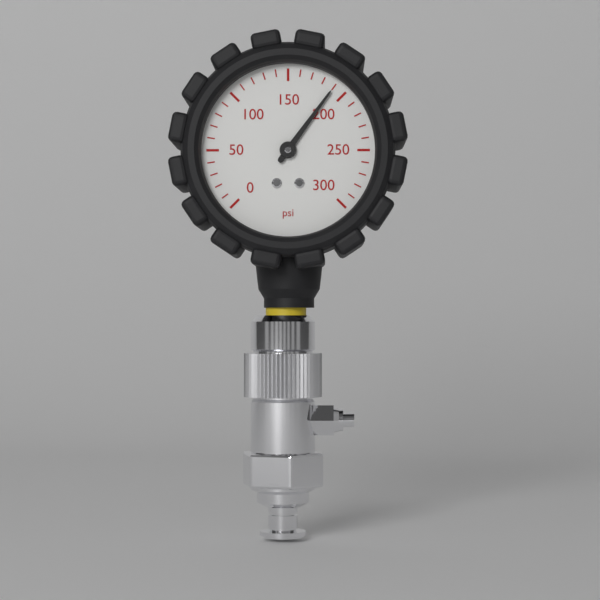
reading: 190 psi
